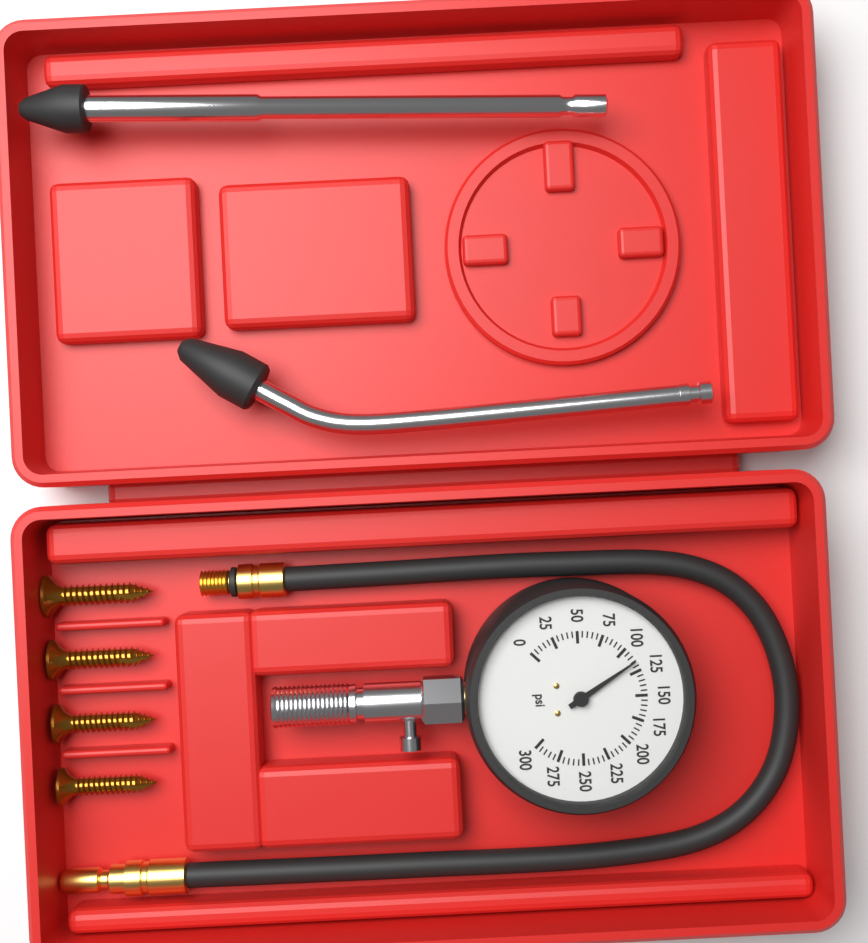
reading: 115 psi
